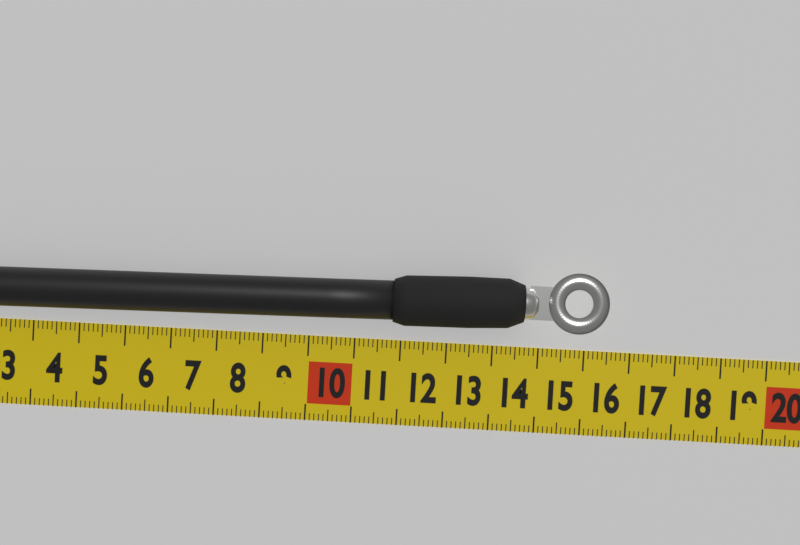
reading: 16.4 cm
